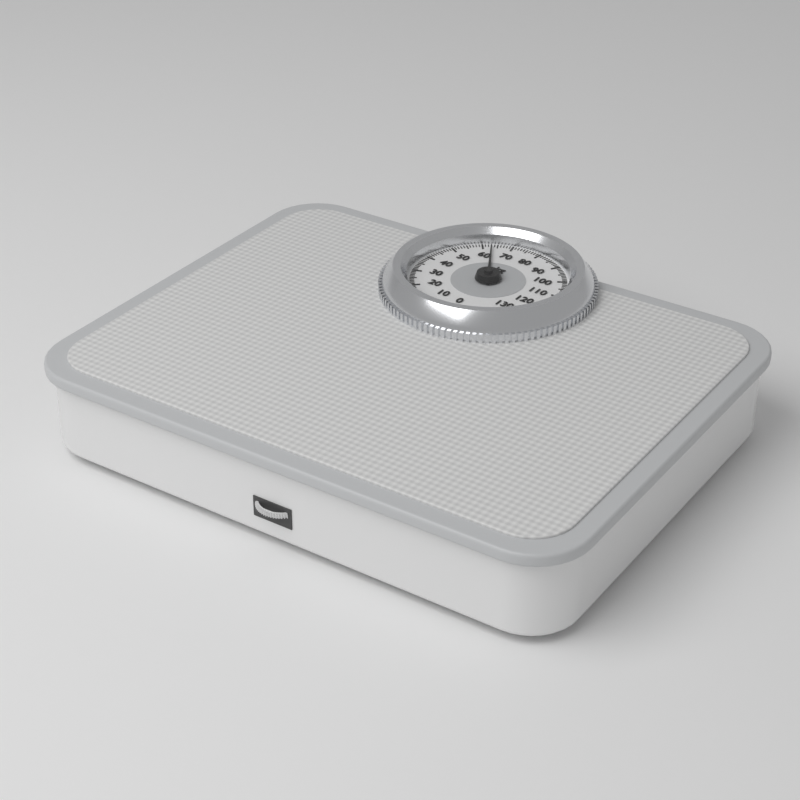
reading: 63 kg
